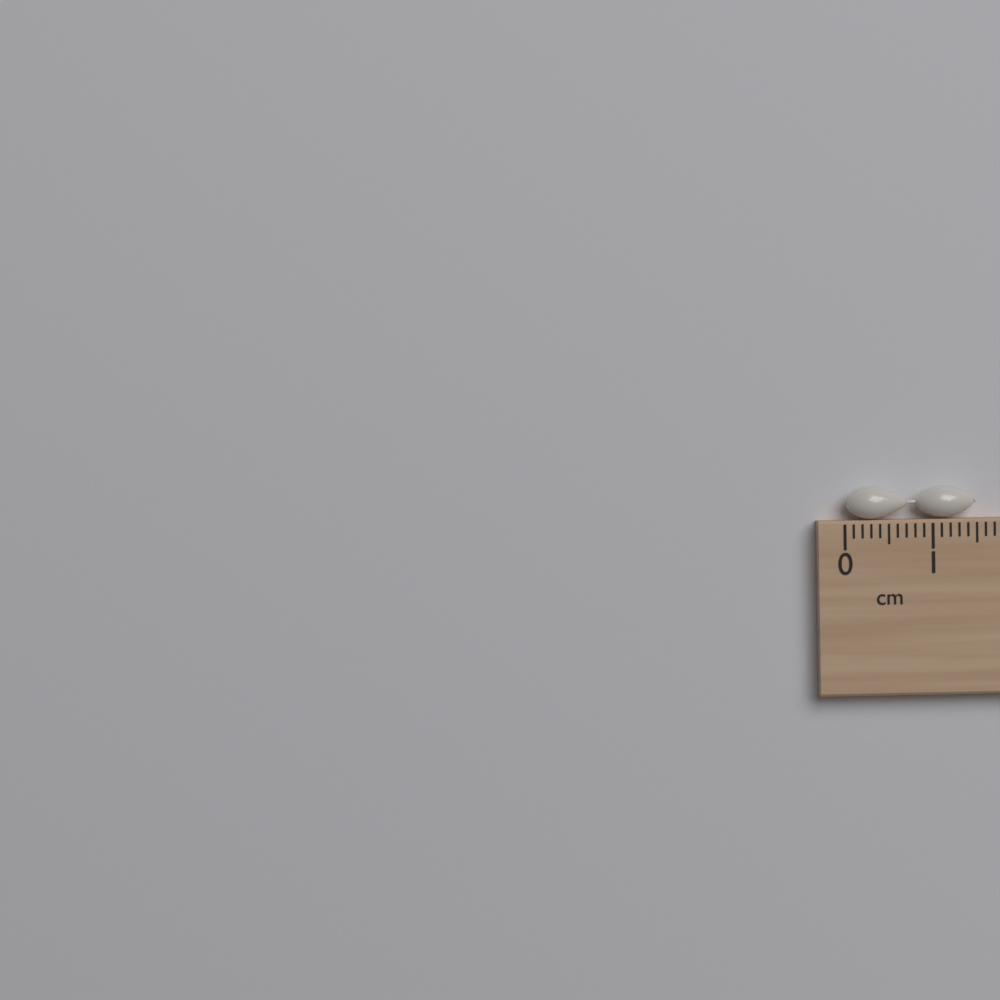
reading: 1.5 cm
